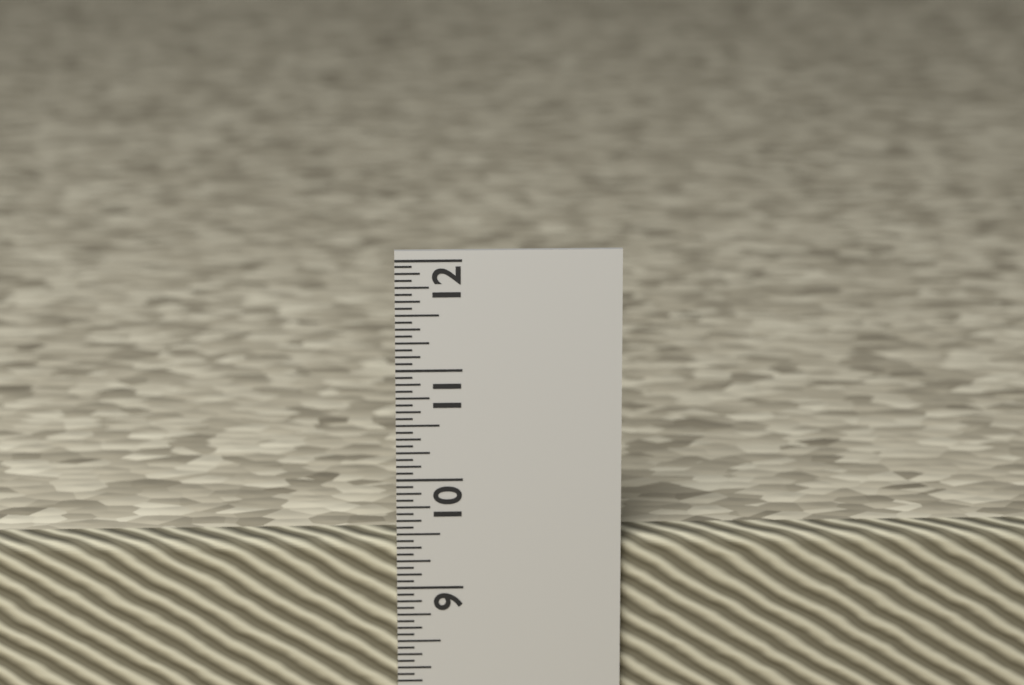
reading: 9.4375 in
